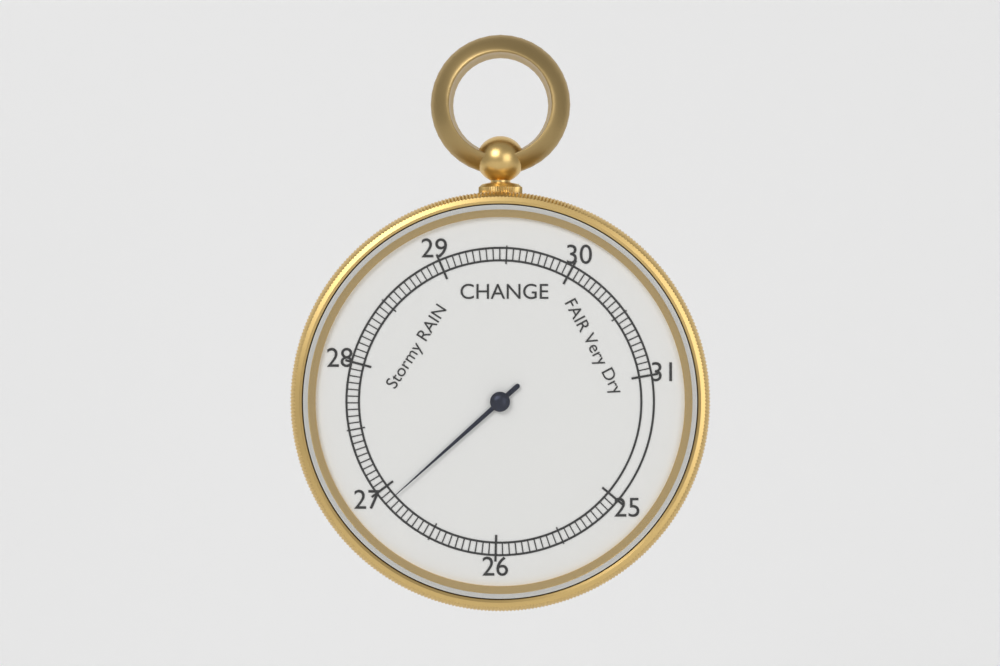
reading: 26.90 inHg
